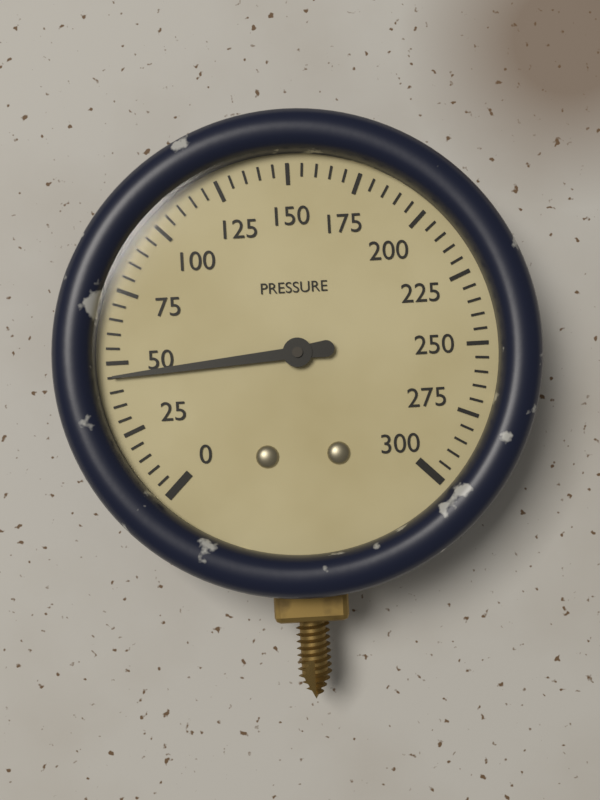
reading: 45 (no unit)
